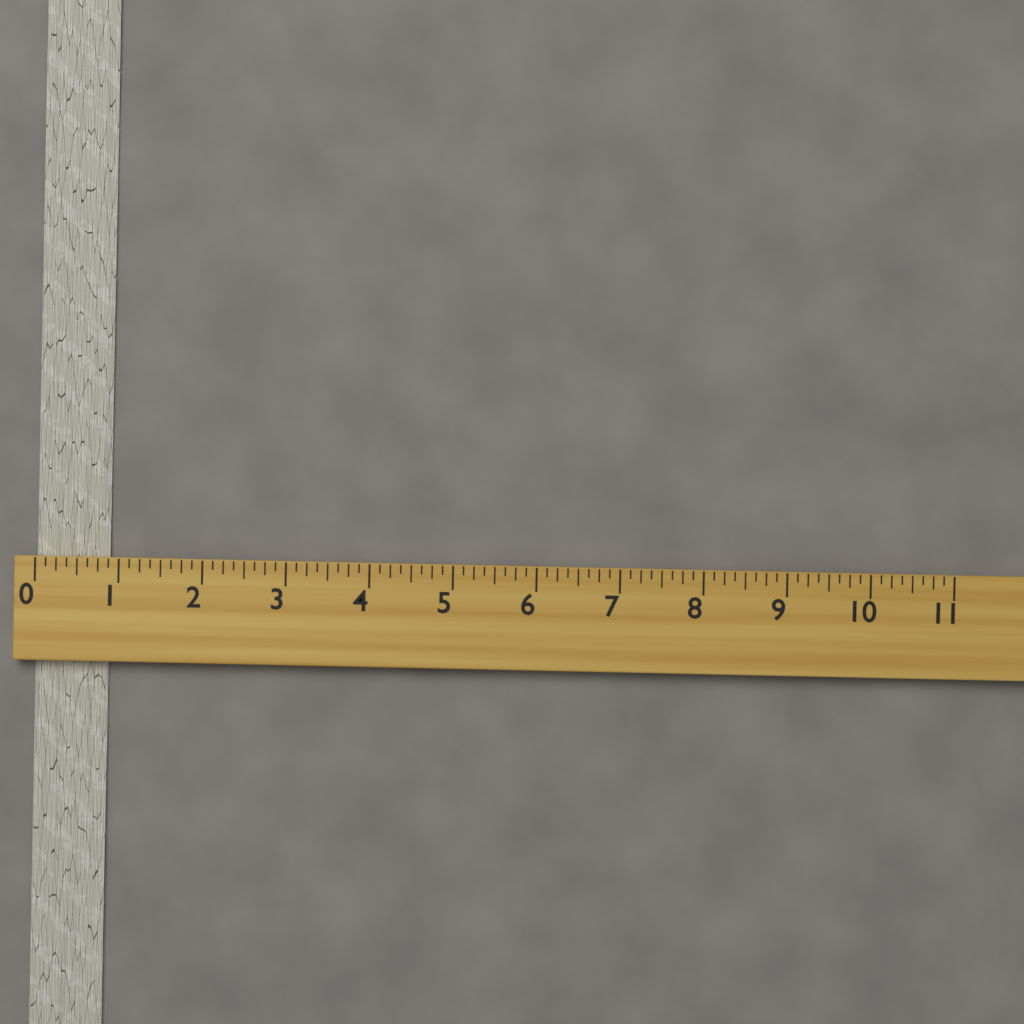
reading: 0.875 (no unit)
